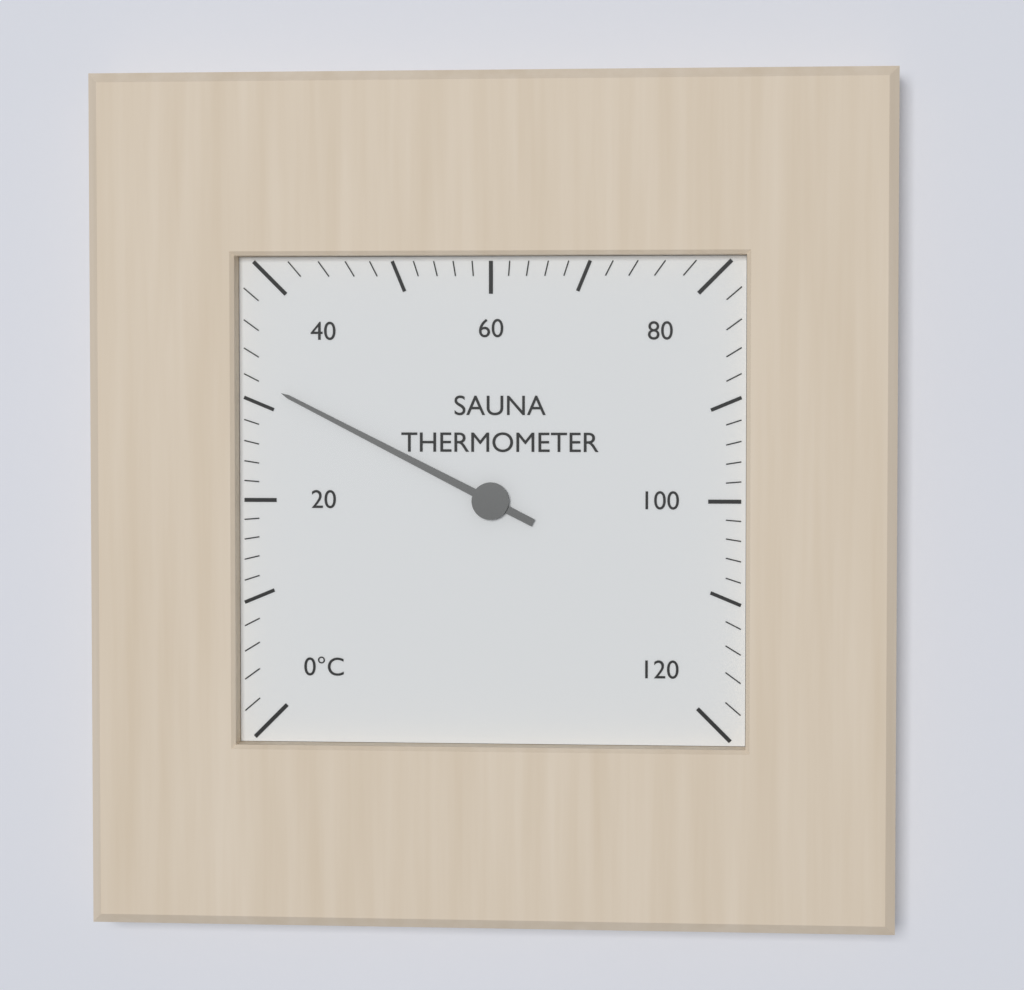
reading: 32 °C
